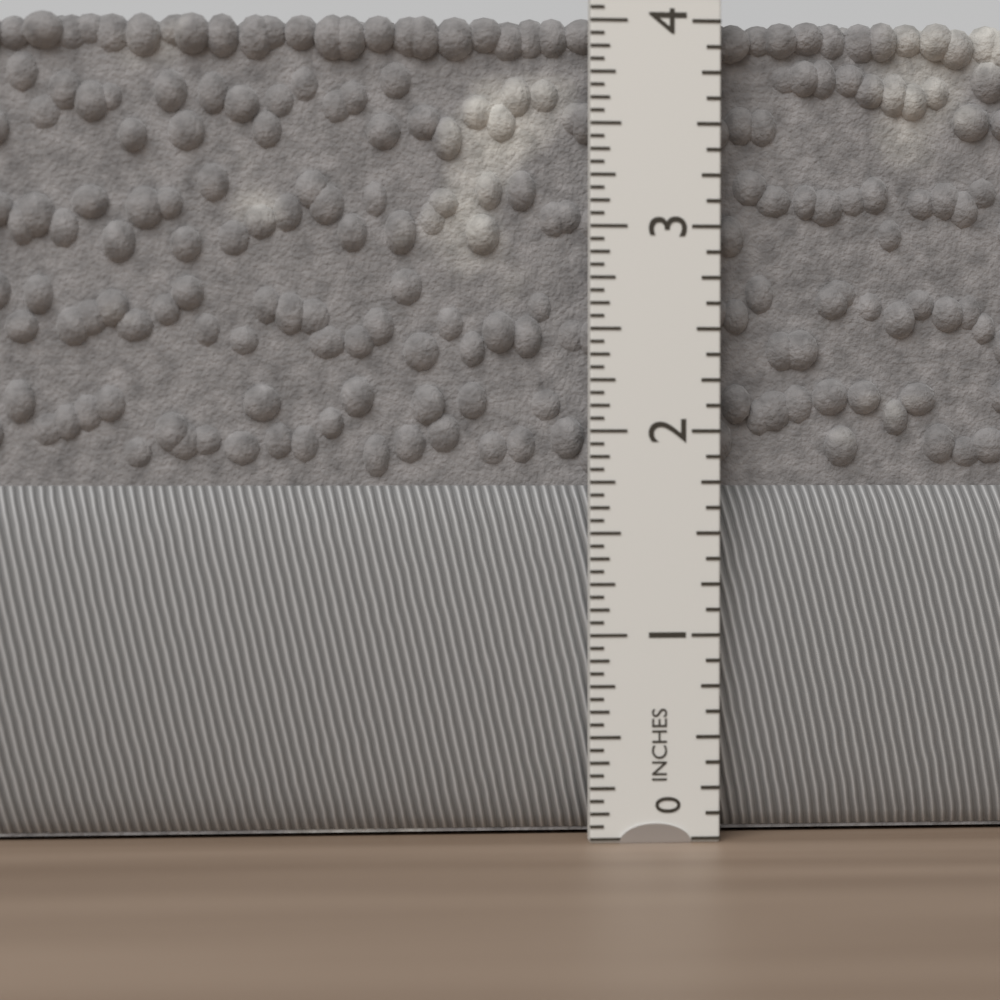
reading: 4.0625 in
